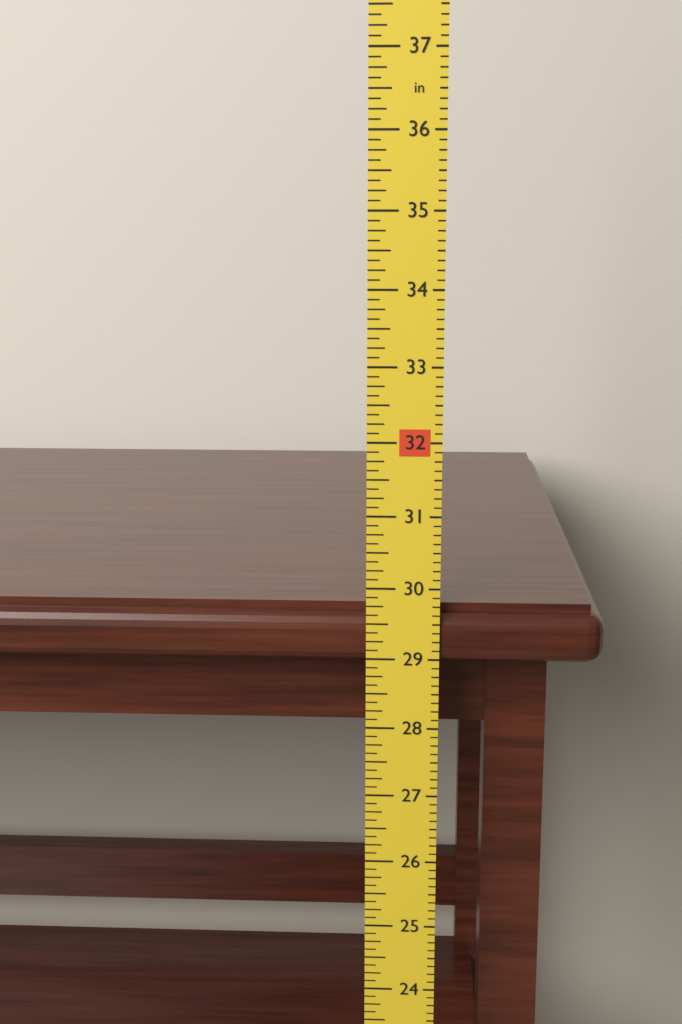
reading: 29.750 in
